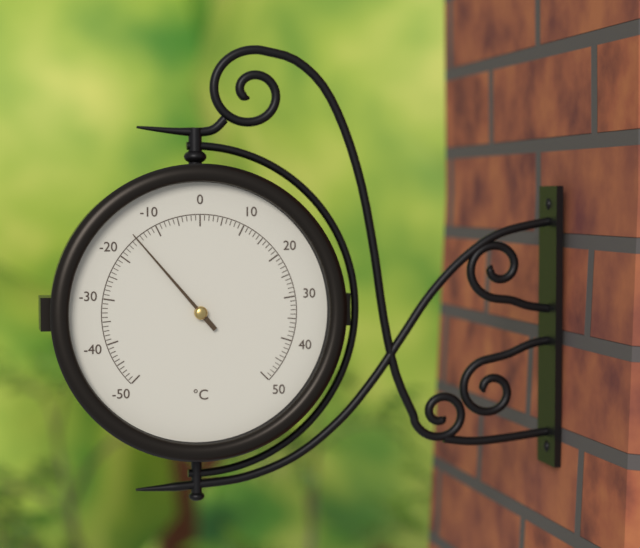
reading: -15 °C
